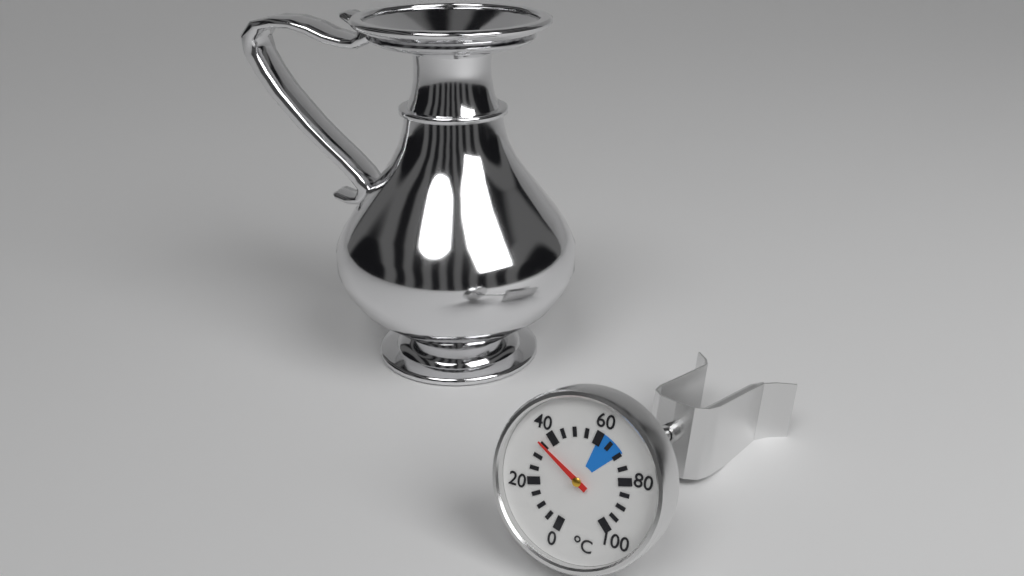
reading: 35 °C
